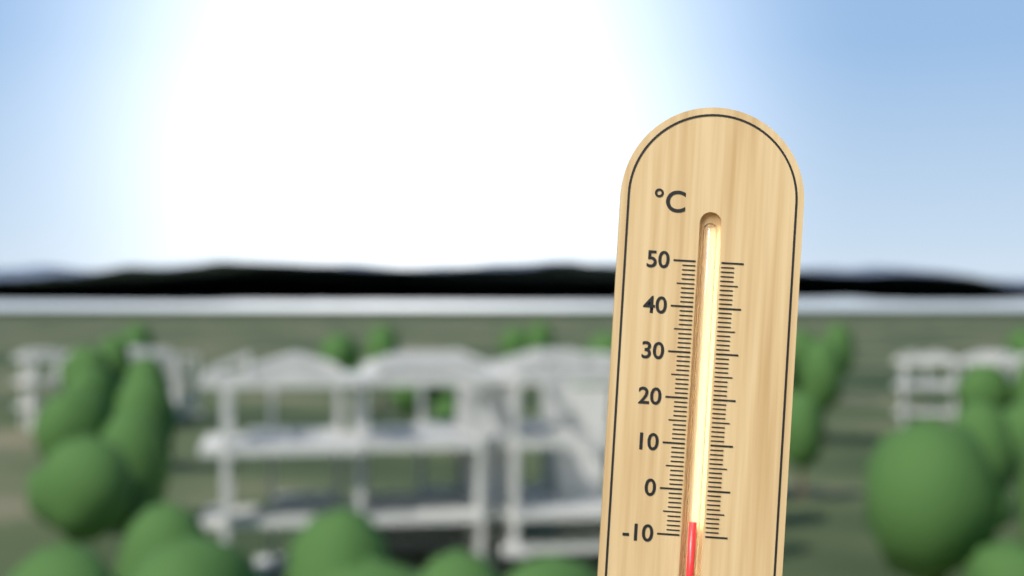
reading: -7 °C
